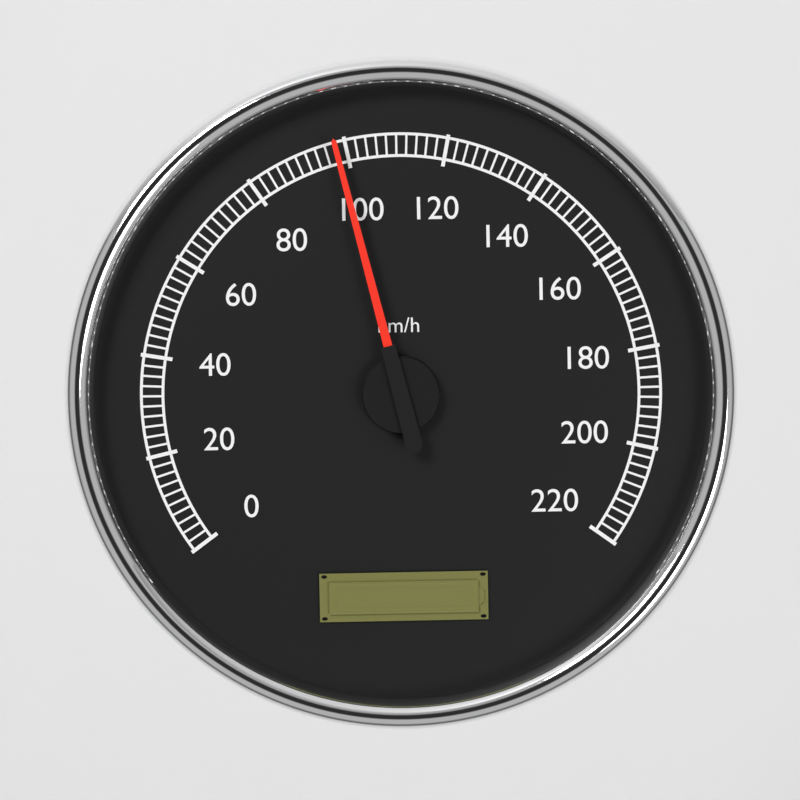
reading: 98 km/h
